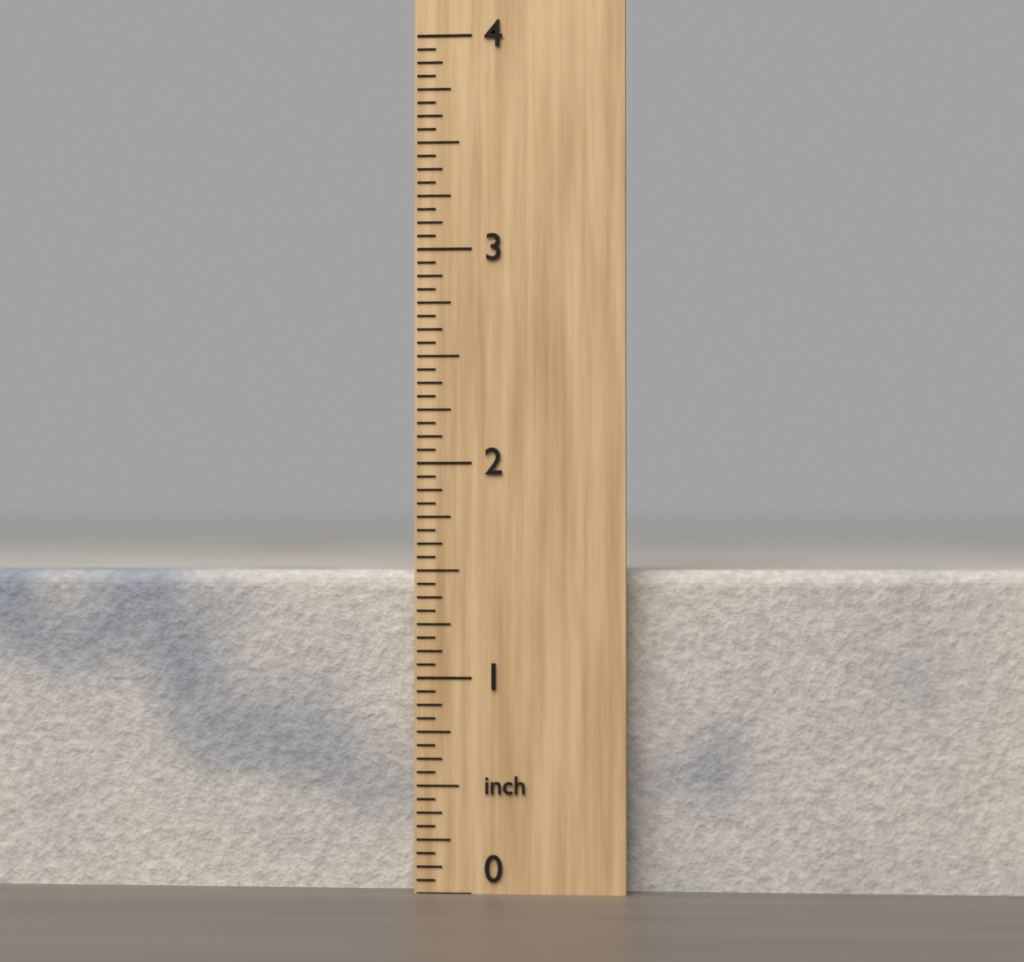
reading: 1.5000 inch
